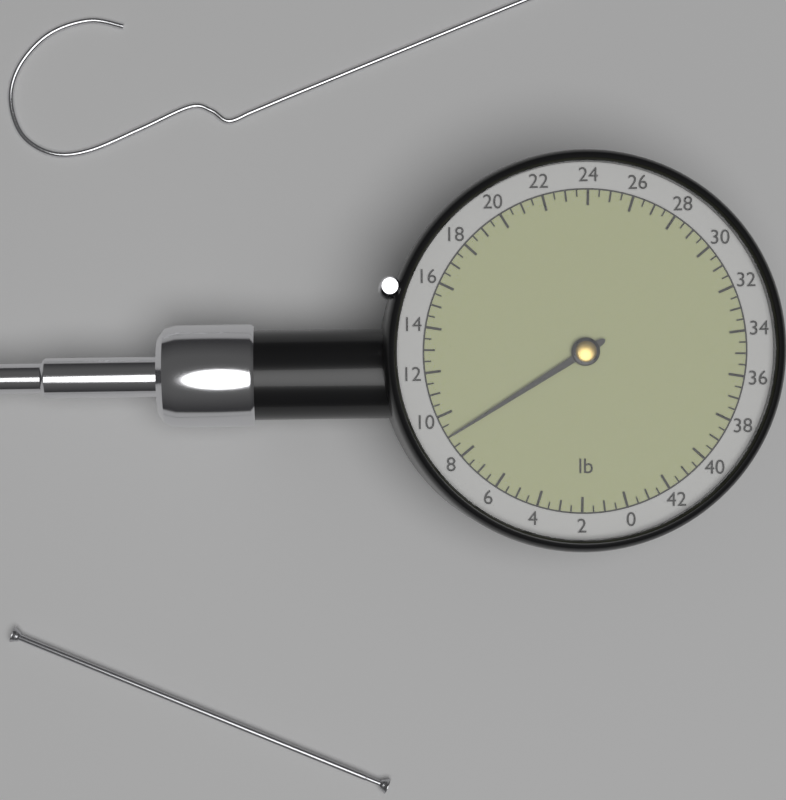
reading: 9.0 lb
